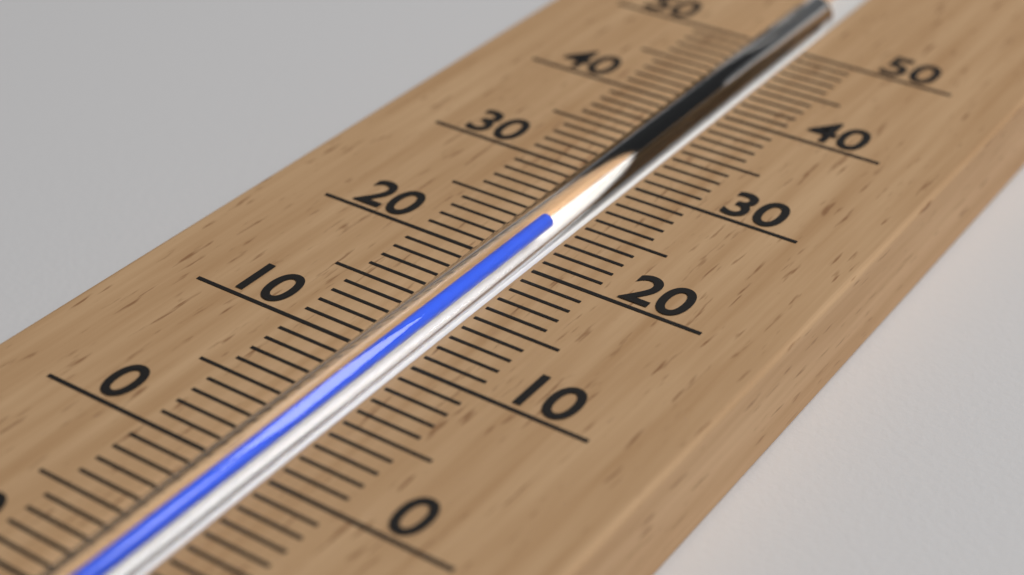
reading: 24 °C
